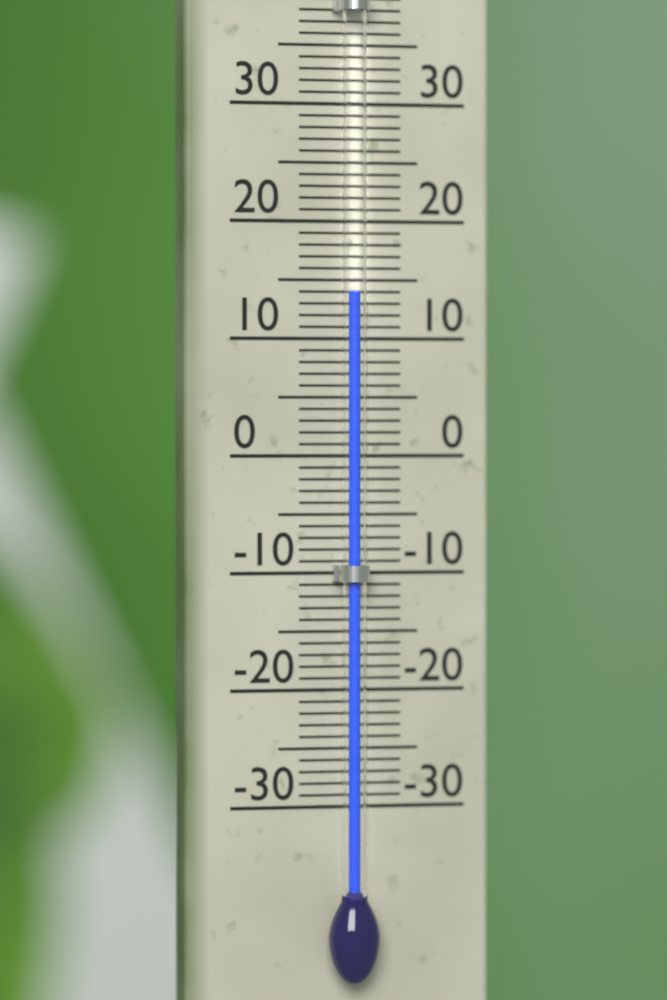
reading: 14 °C
